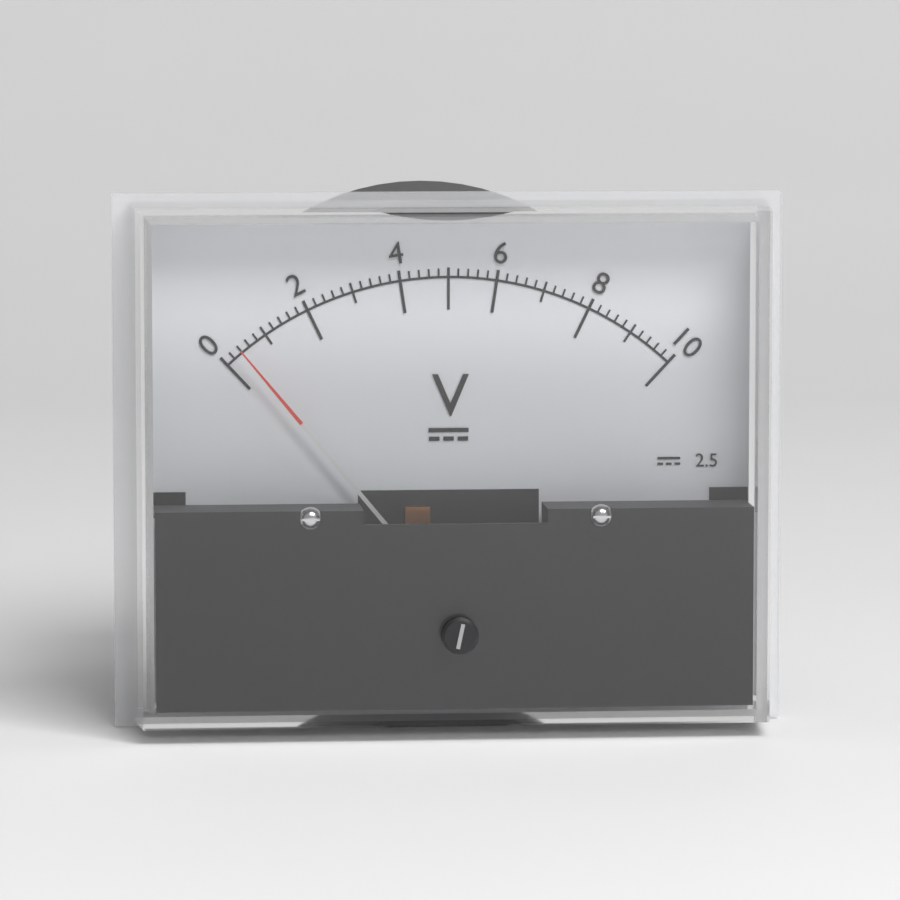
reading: 0.4 V
